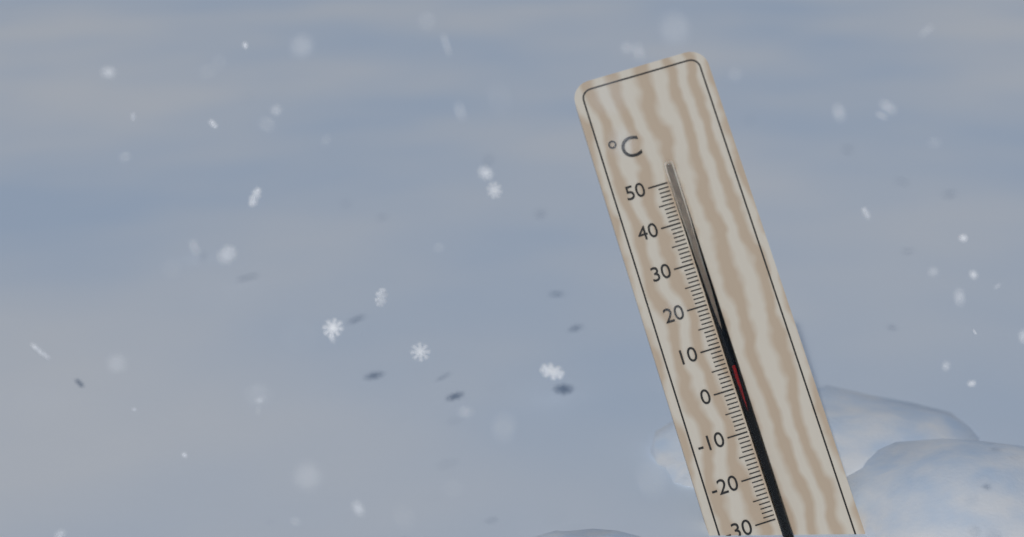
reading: 5 °C
